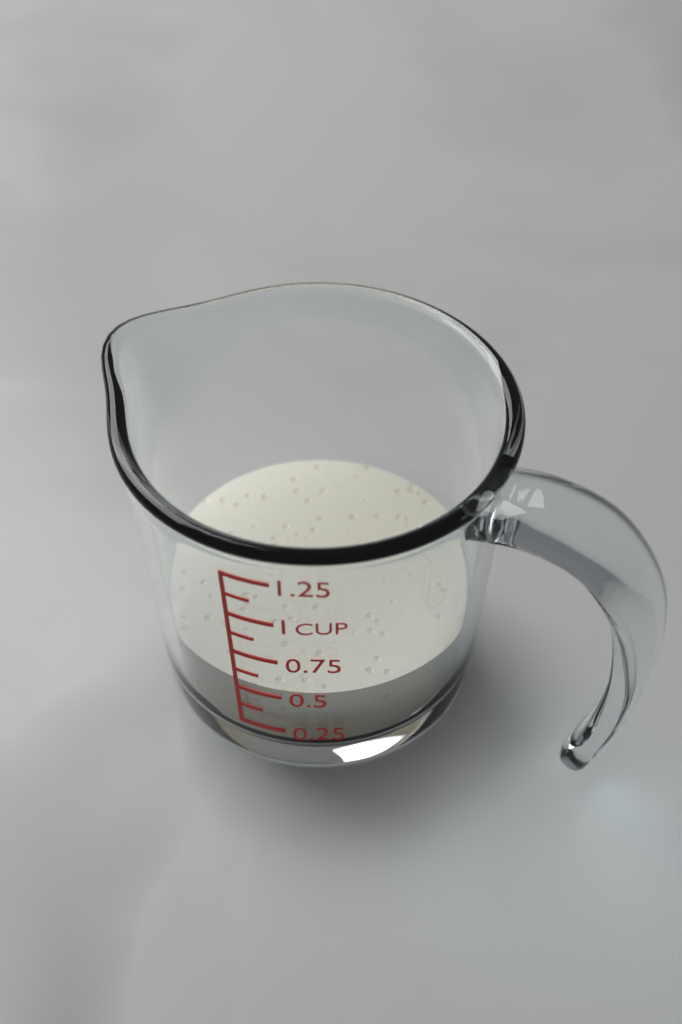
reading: 0.500 cup
